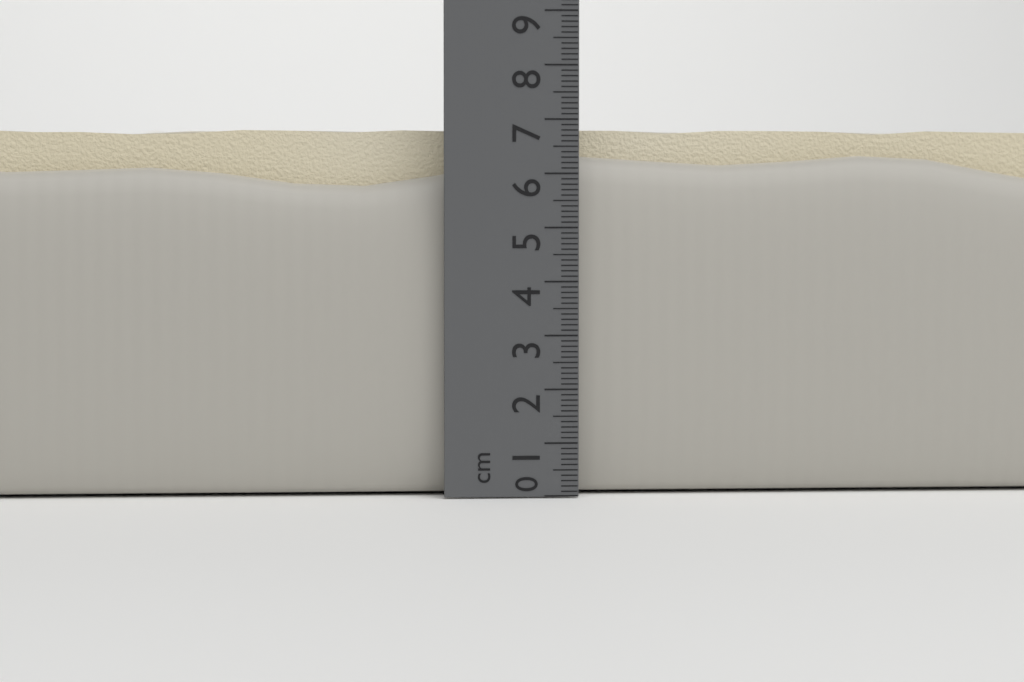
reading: 7.1 cm
